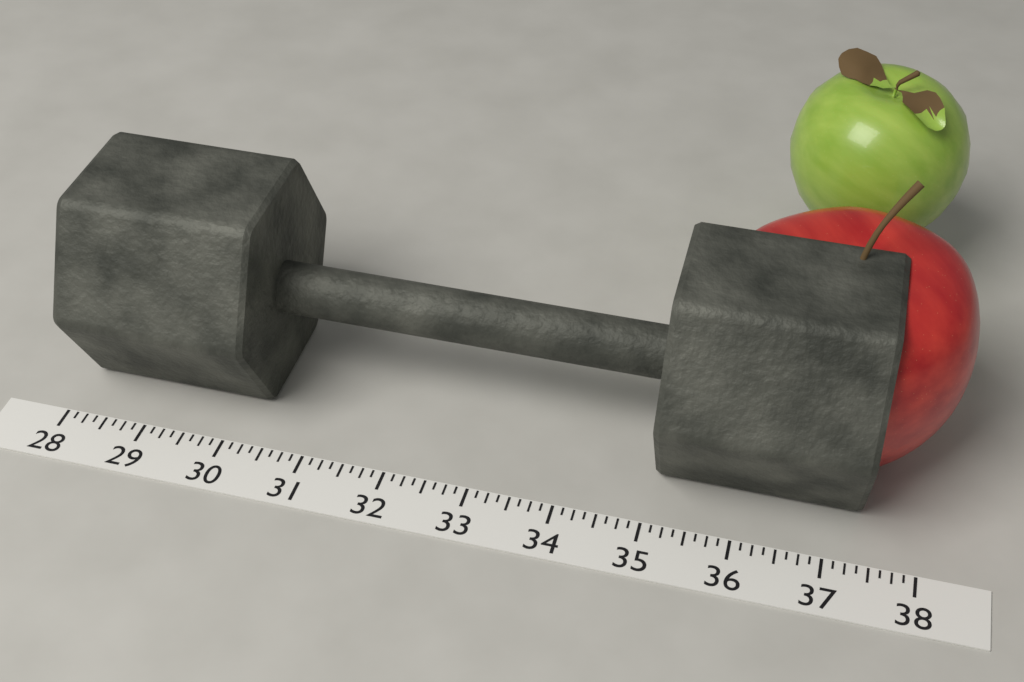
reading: 37.375 (no unit)
